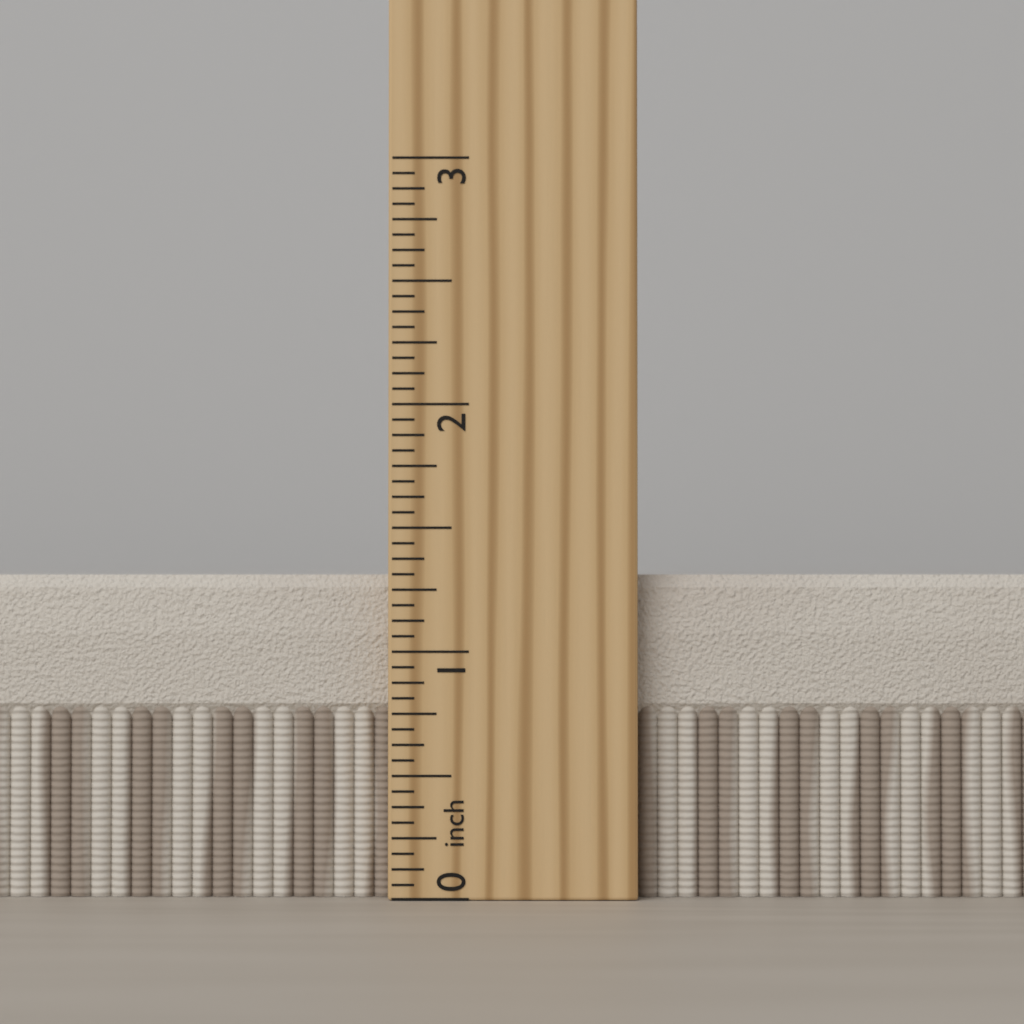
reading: 1.3125 inch
